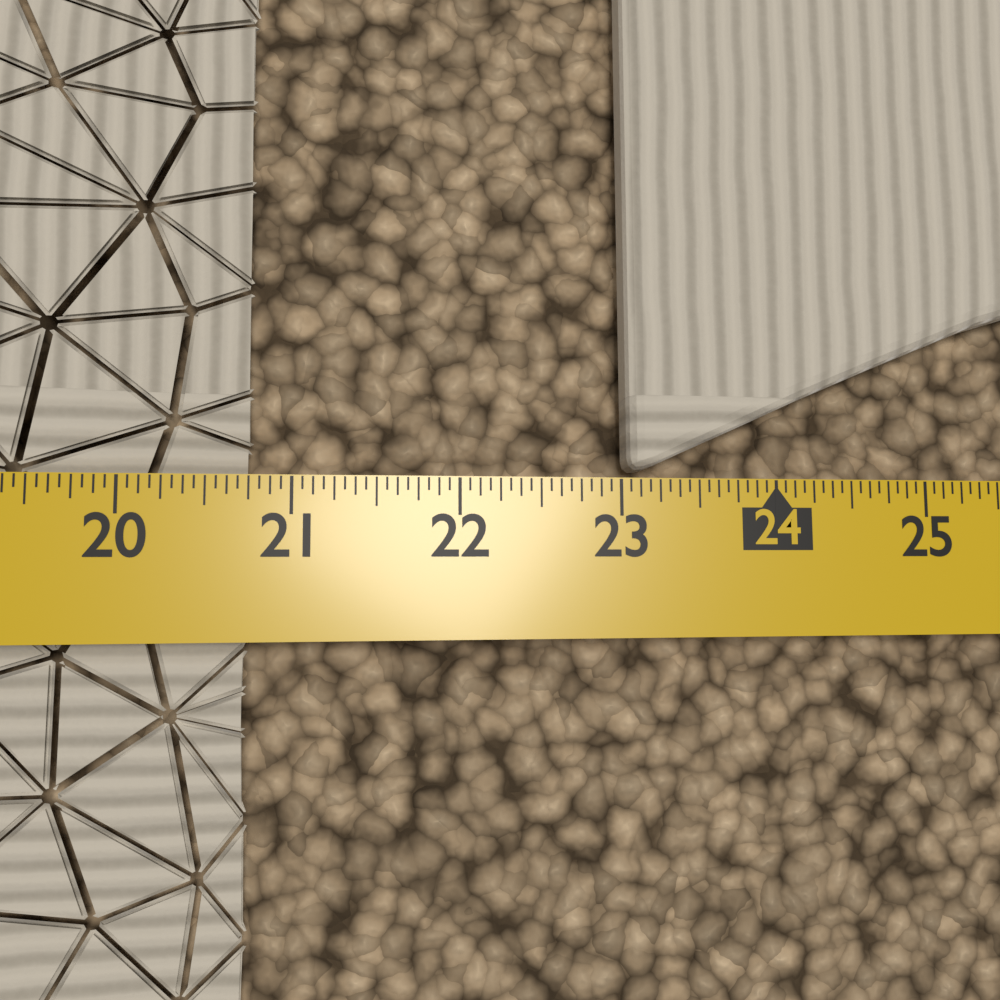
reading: 20.7500 in
